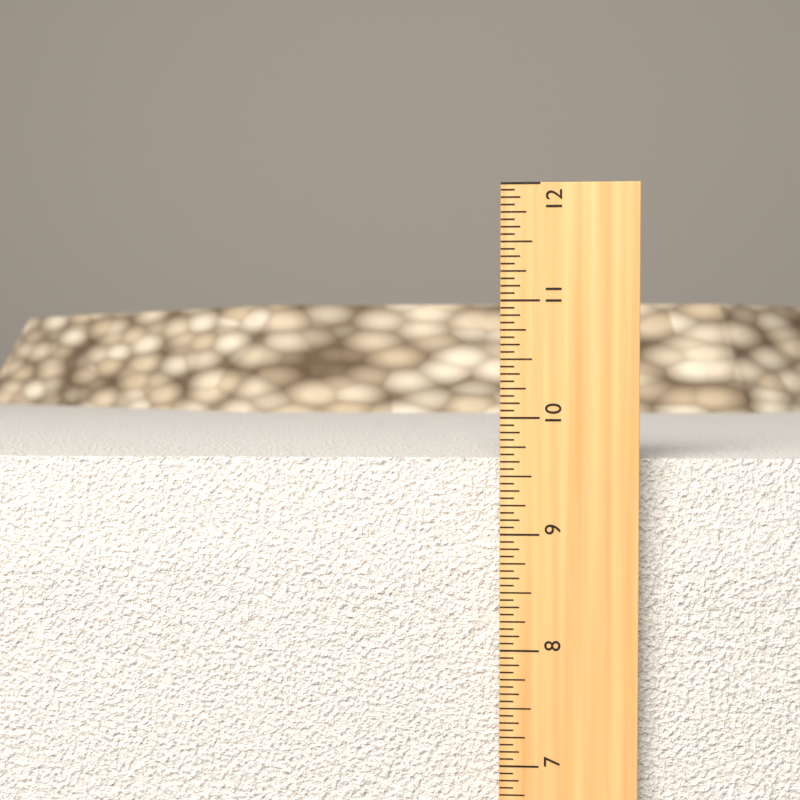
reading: 9.6250 in
